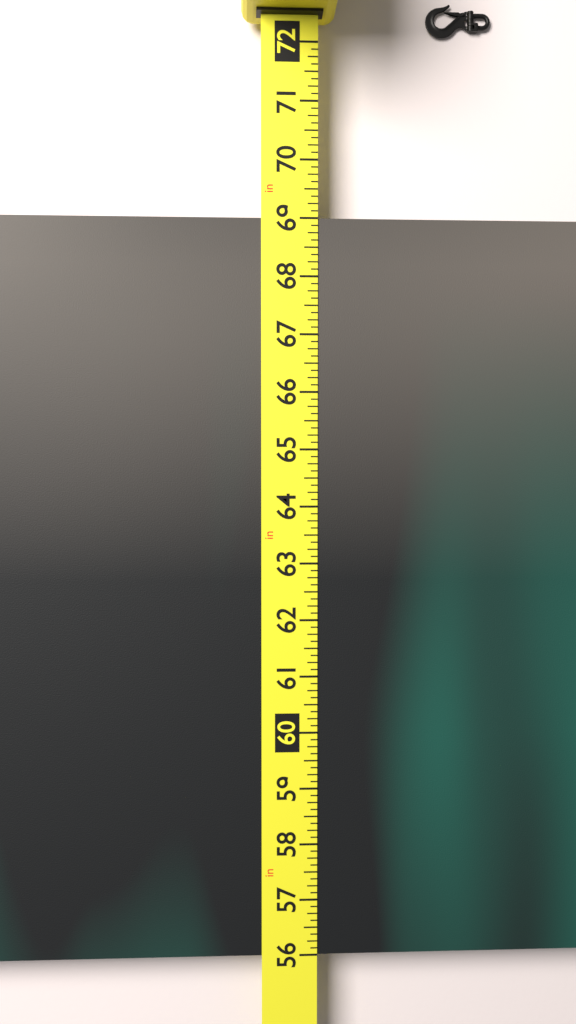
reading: 69.000 in
